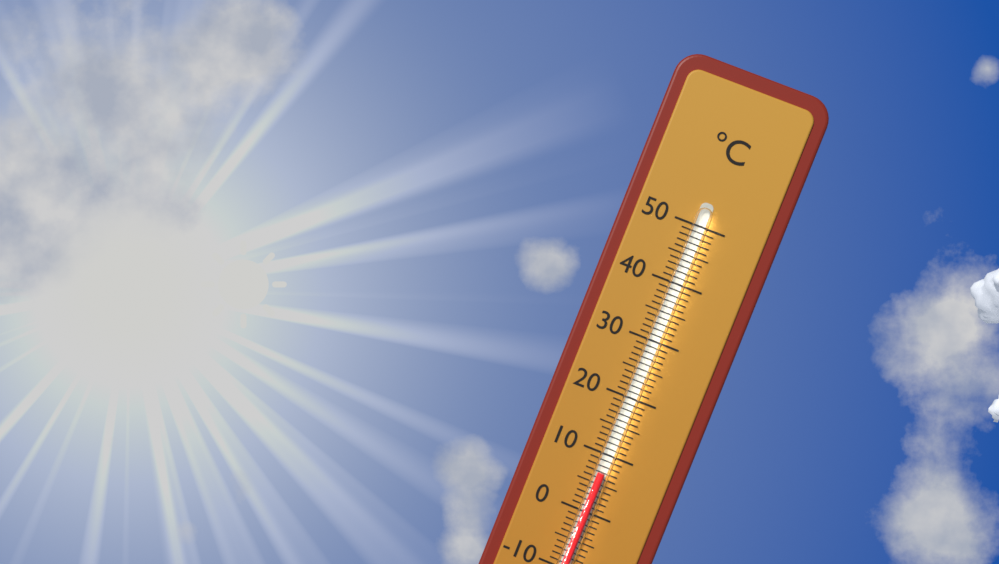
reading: 7 °C
